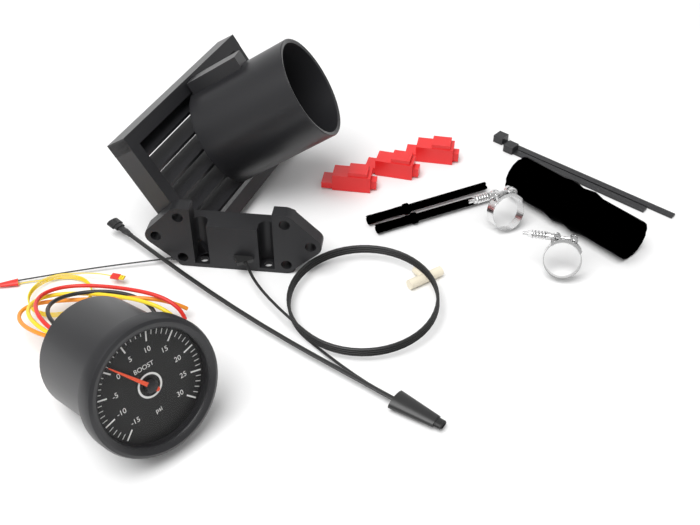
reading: 1 psi
